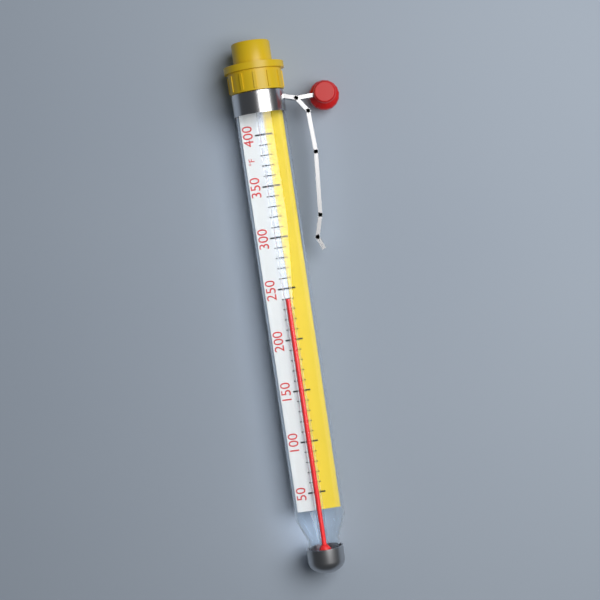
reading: 240 °F
